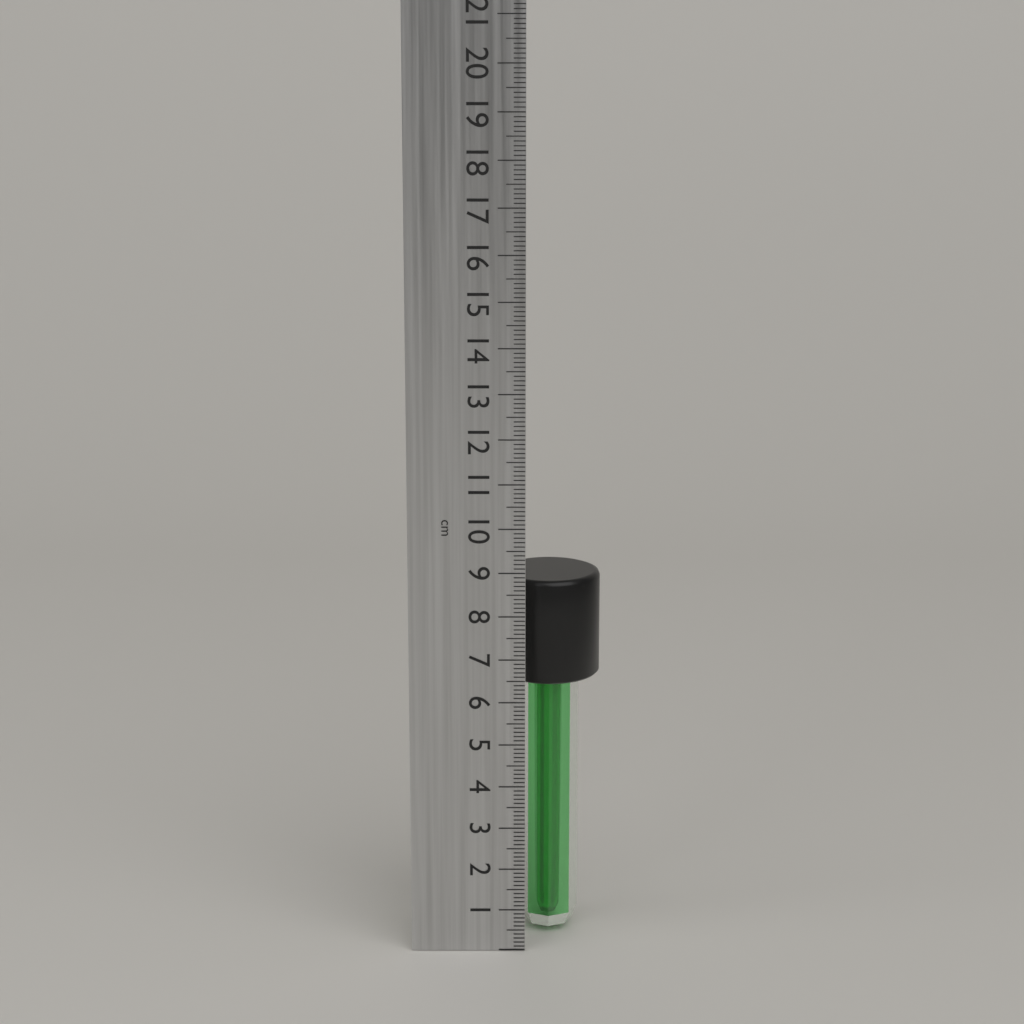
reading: 8.7 cm
